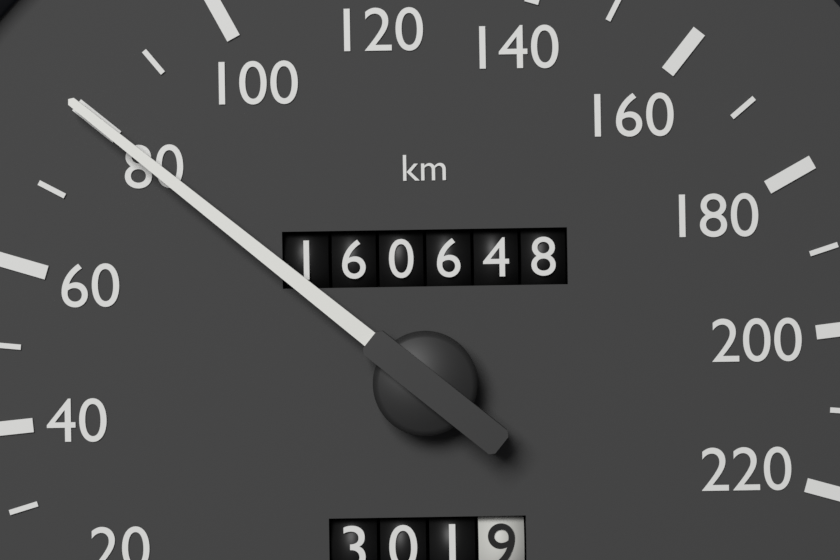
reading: 80 km/h
